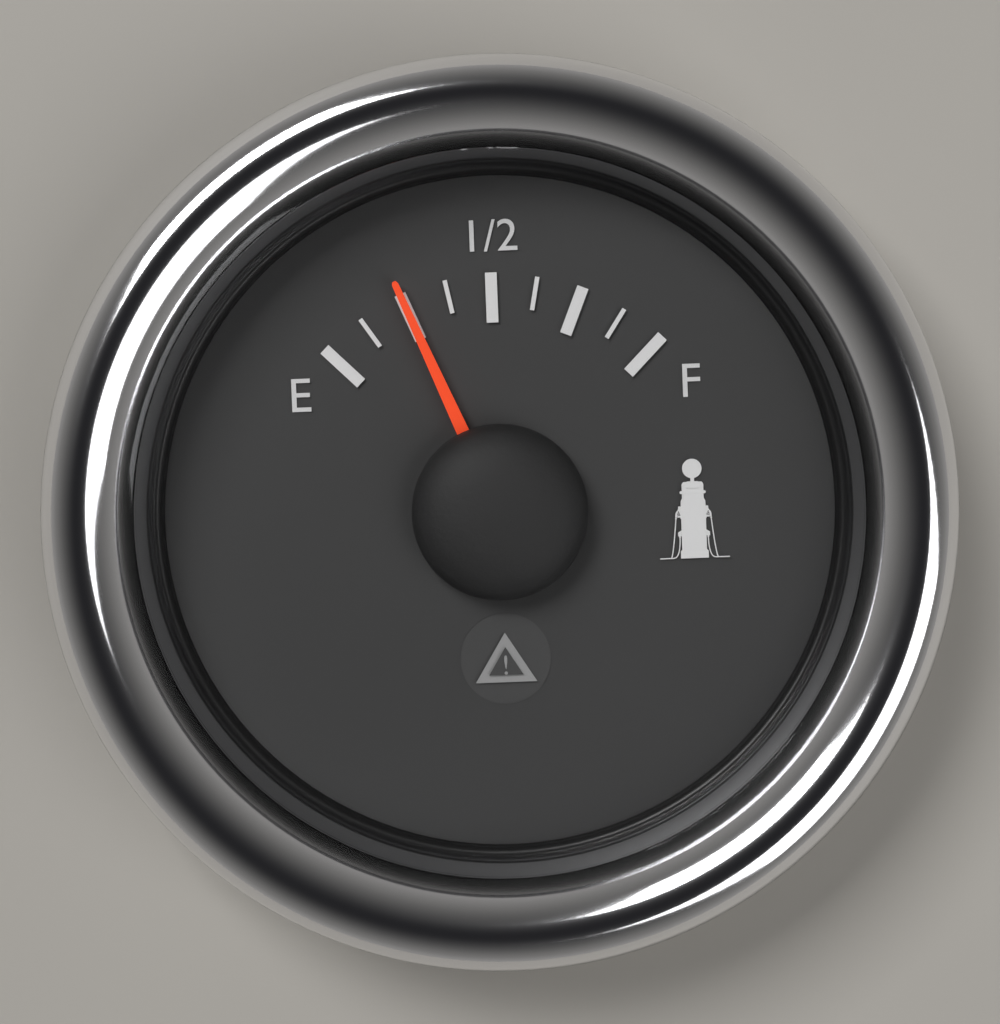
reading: 0.250 (no unit)
